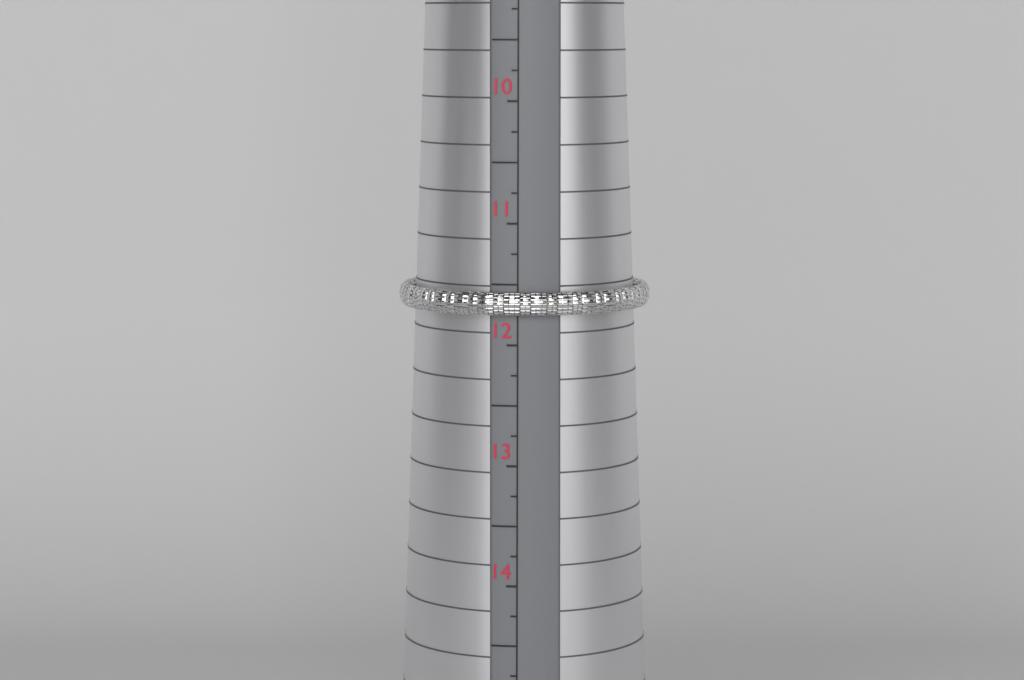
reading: 11.75 (no unit)
